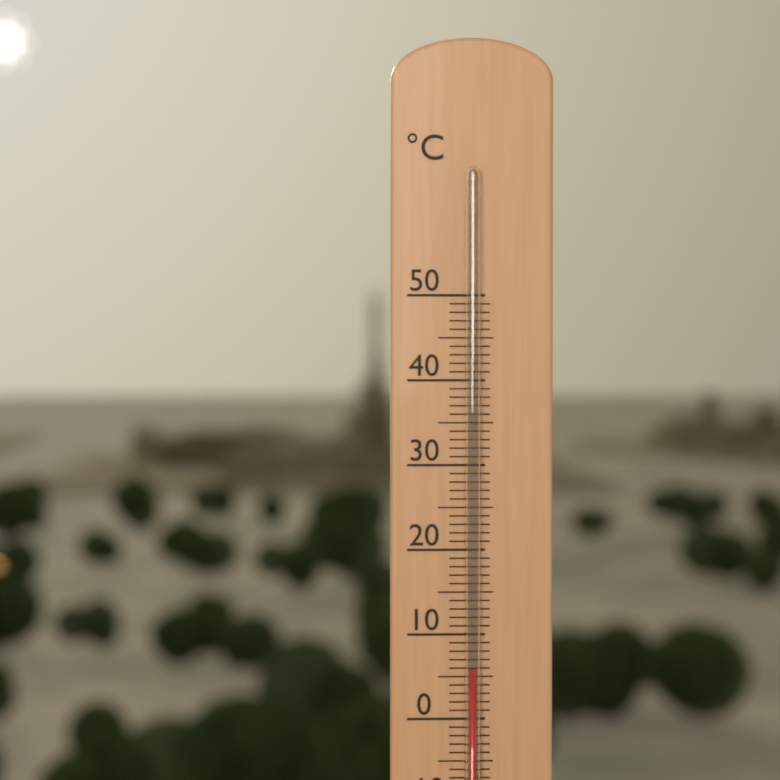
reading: 6 °C
